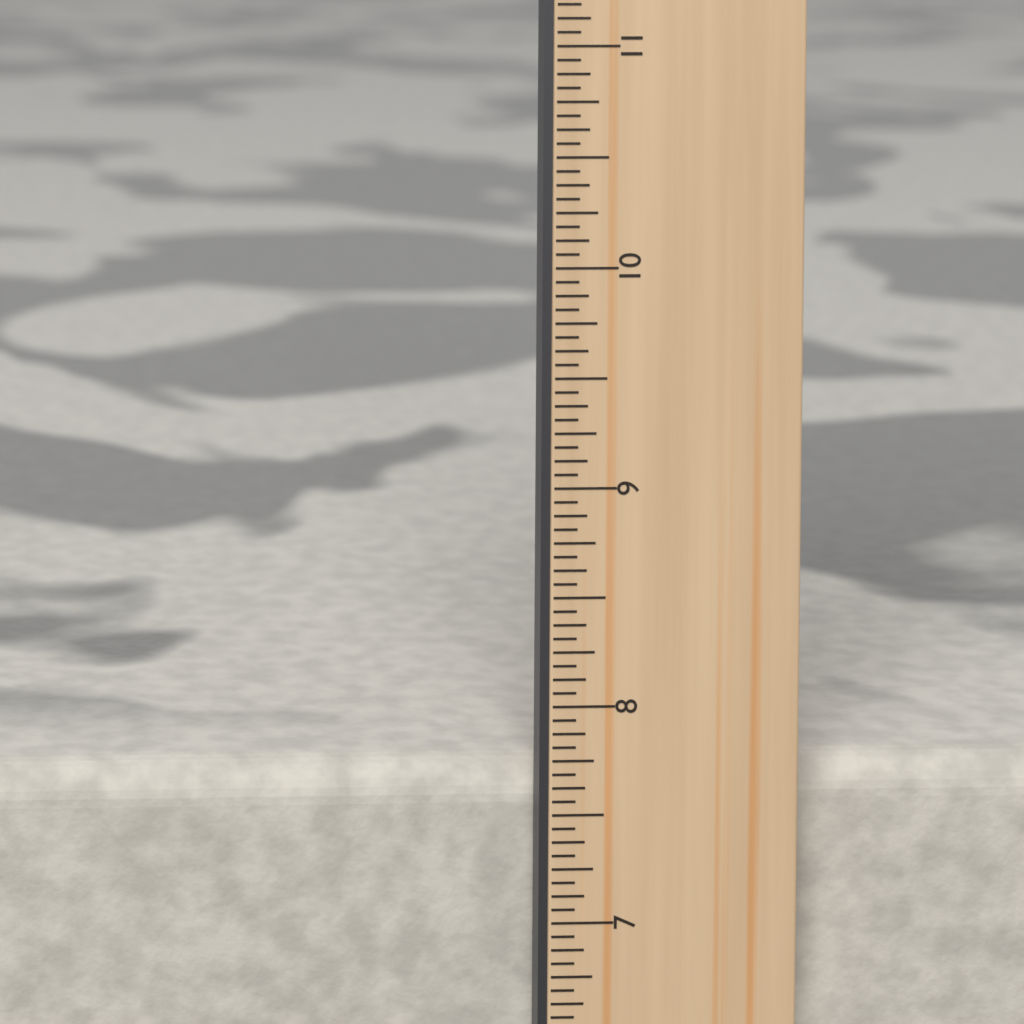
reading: 7.6875 in
